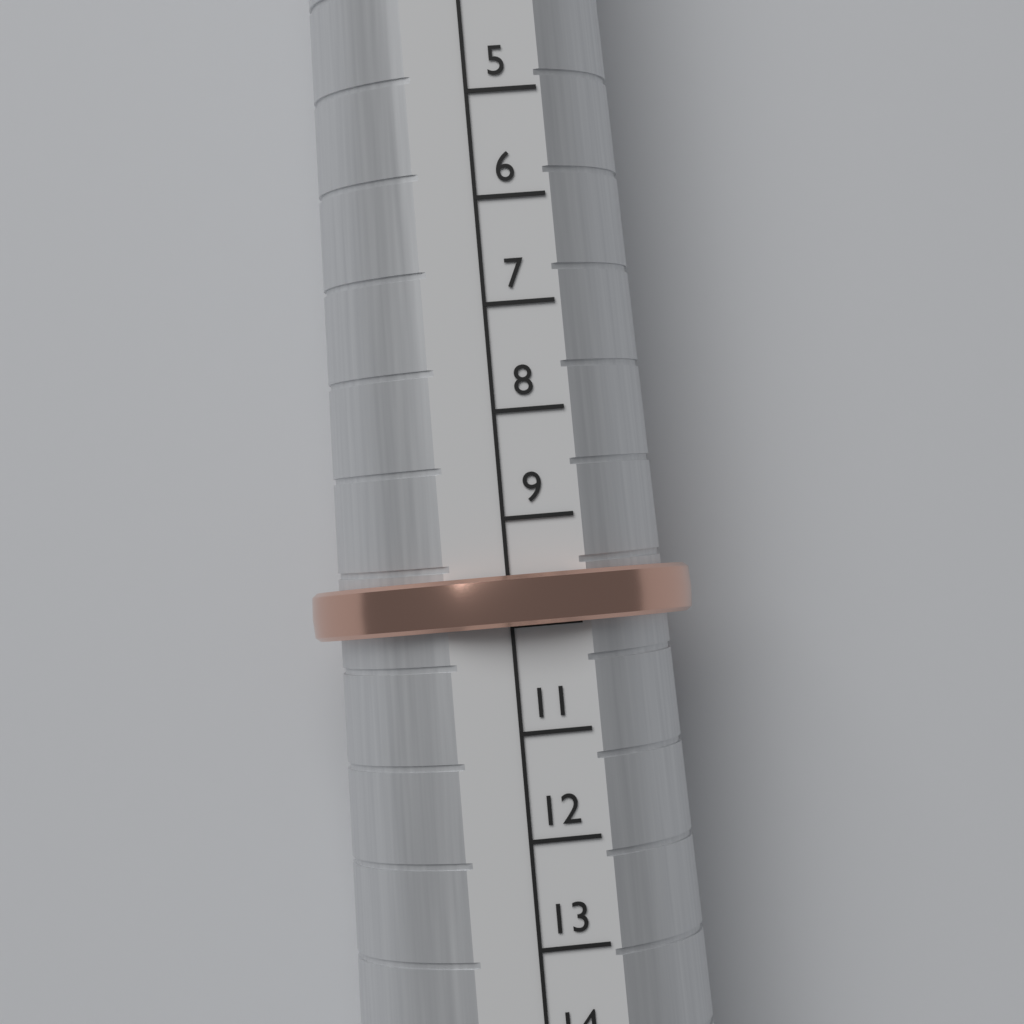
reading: 10 (no unit)
